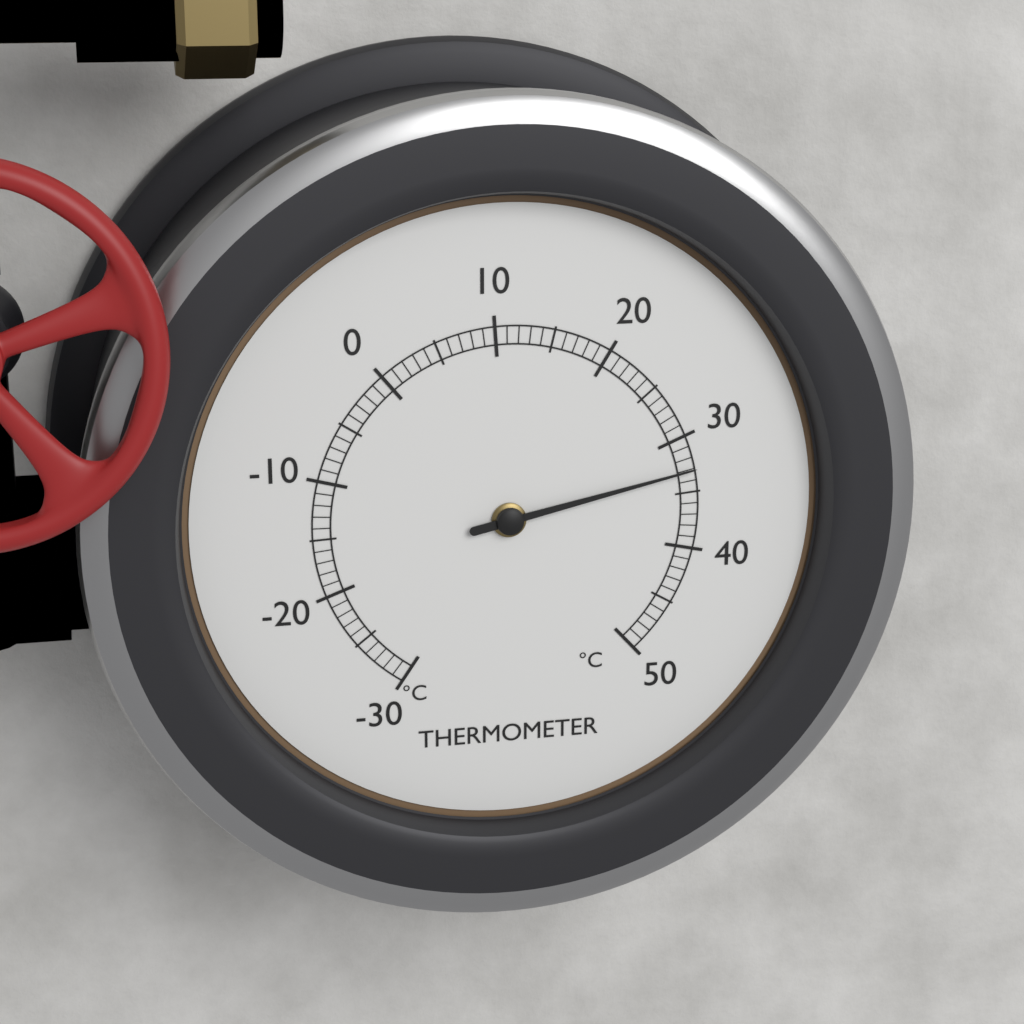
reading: 33 °C
